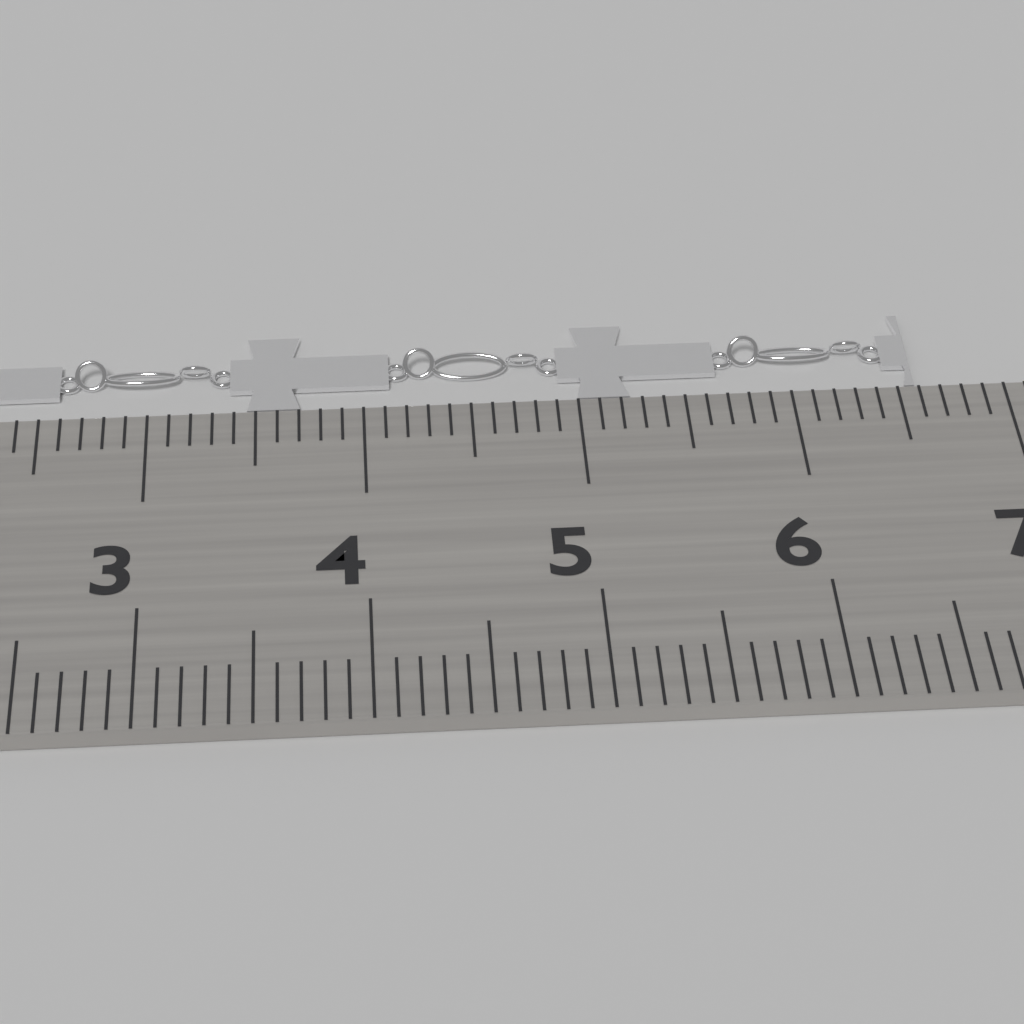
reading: 6.6 cm
